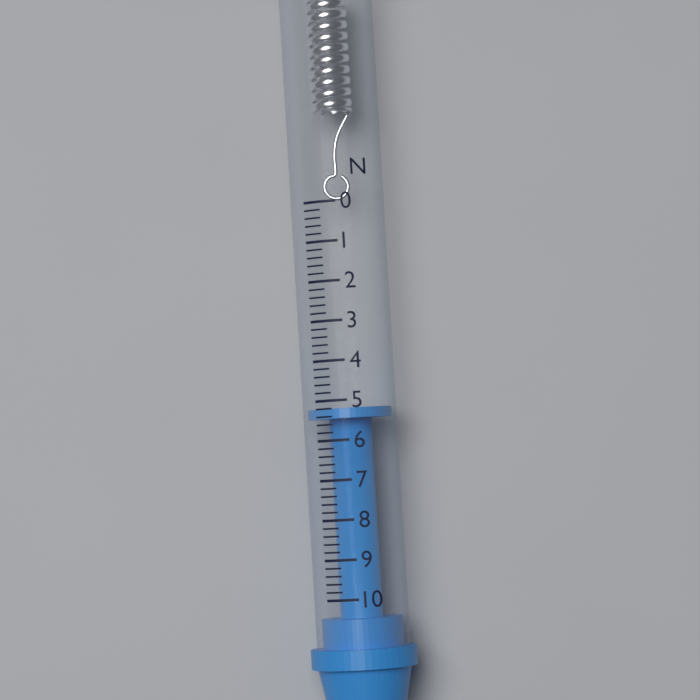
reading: 5.2 N
